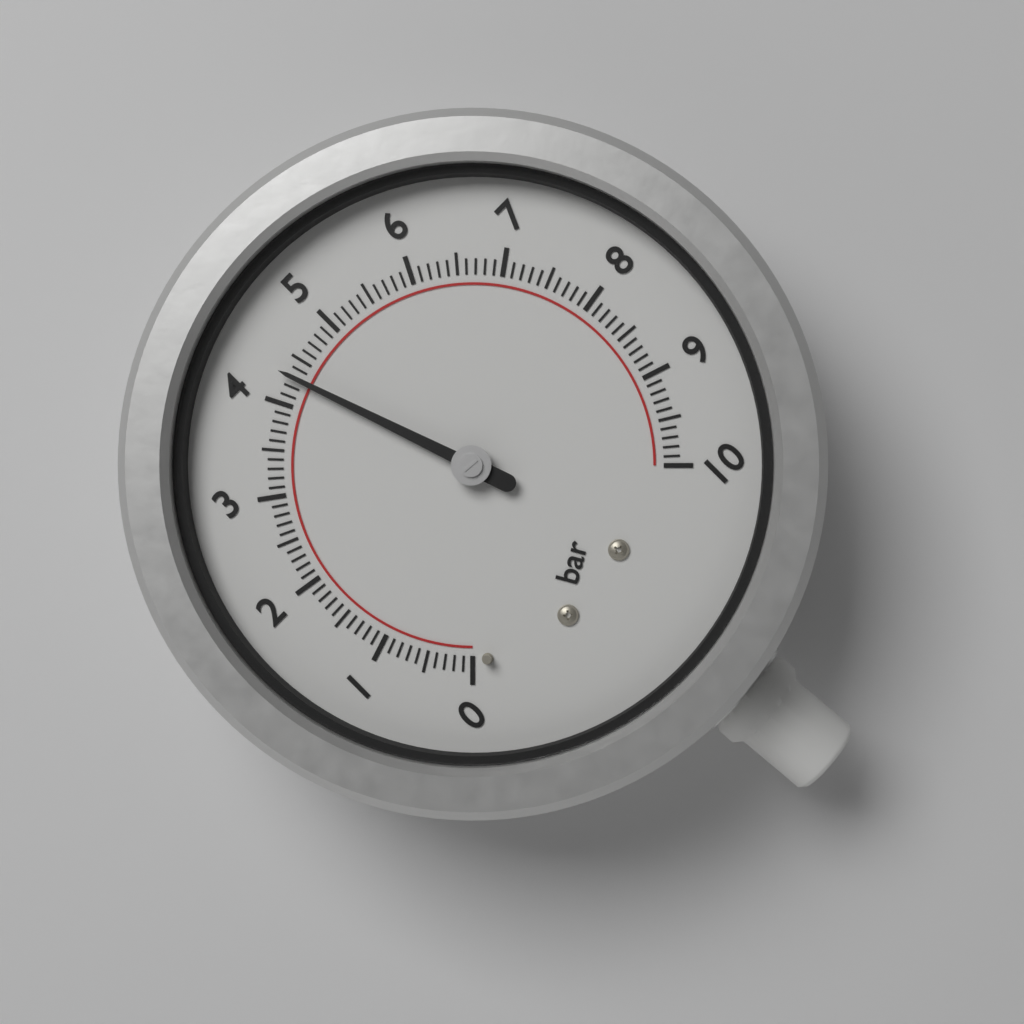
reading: 4.3 bar
